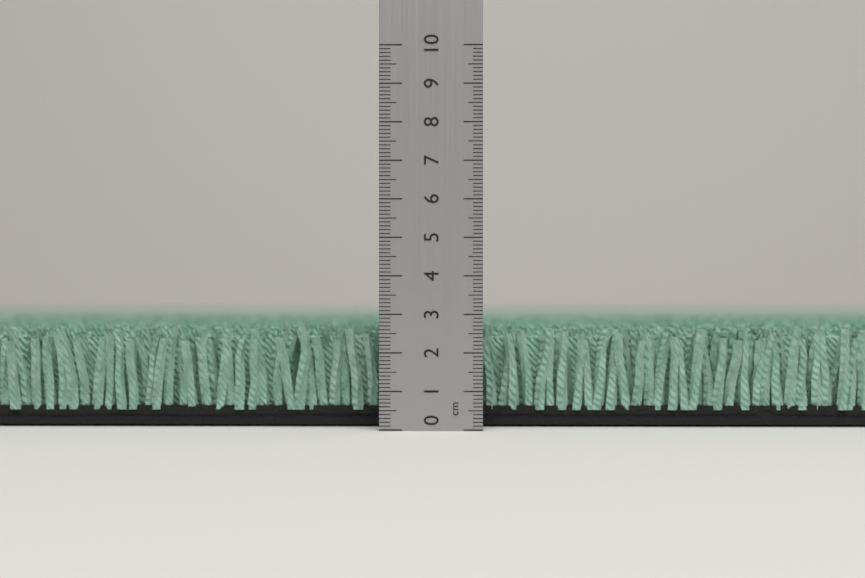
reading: 2.6 cm
